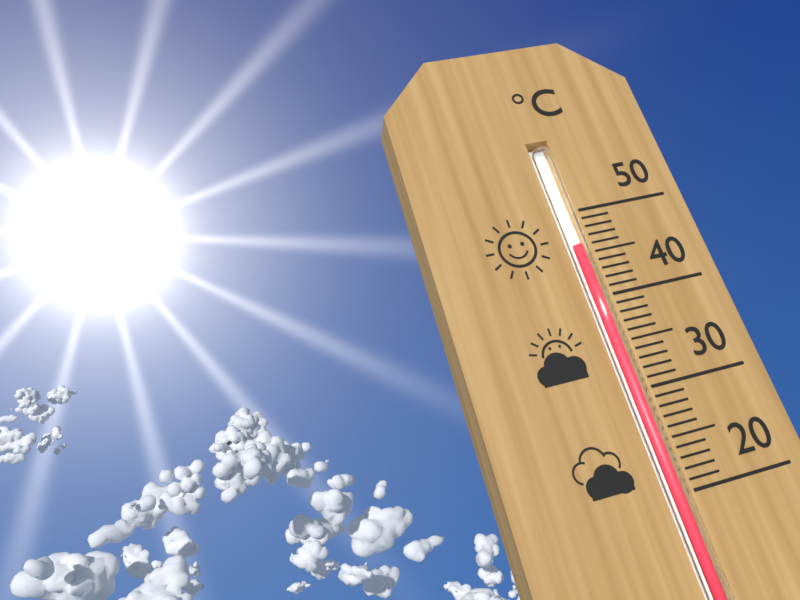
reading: 46 °C
